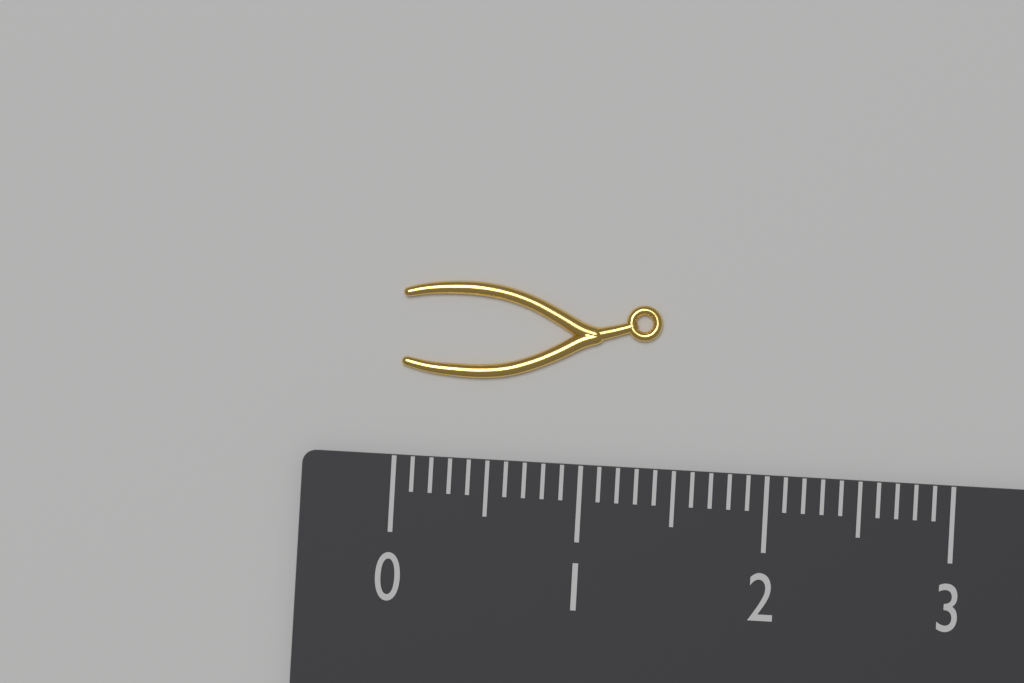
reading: 1.4 (no unit)
